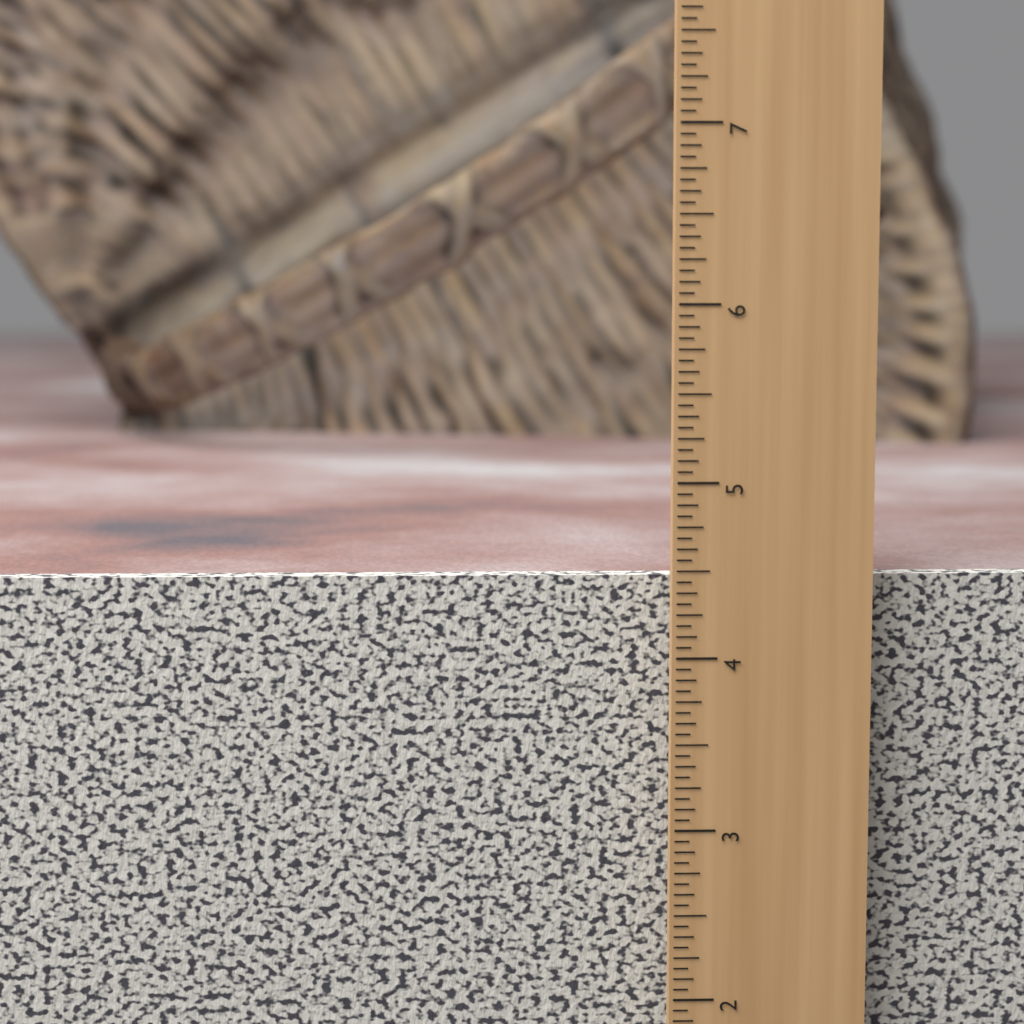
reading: 4.4375 in
